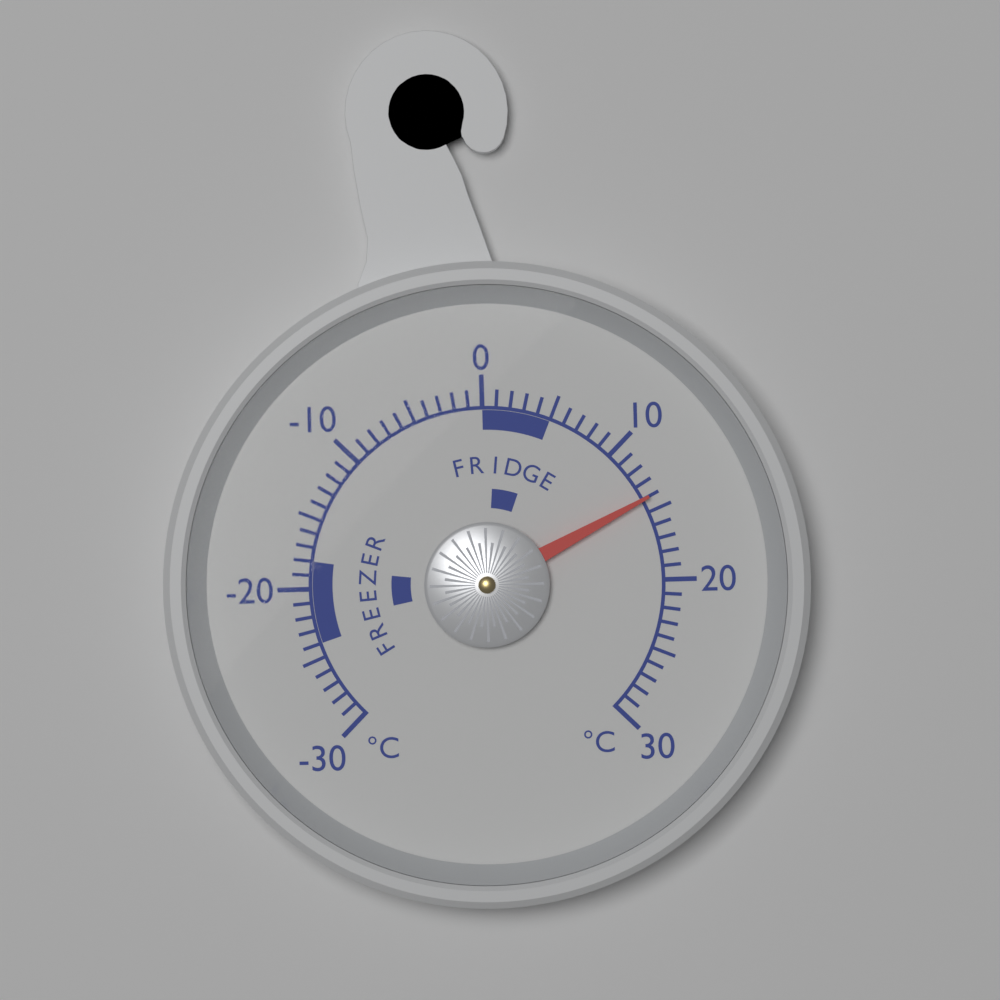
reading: 14 °C
